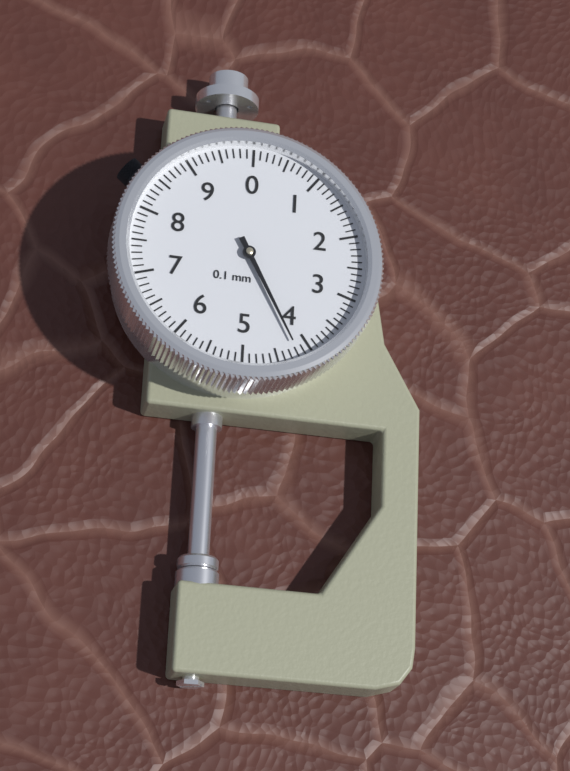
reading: 4.2 mm
